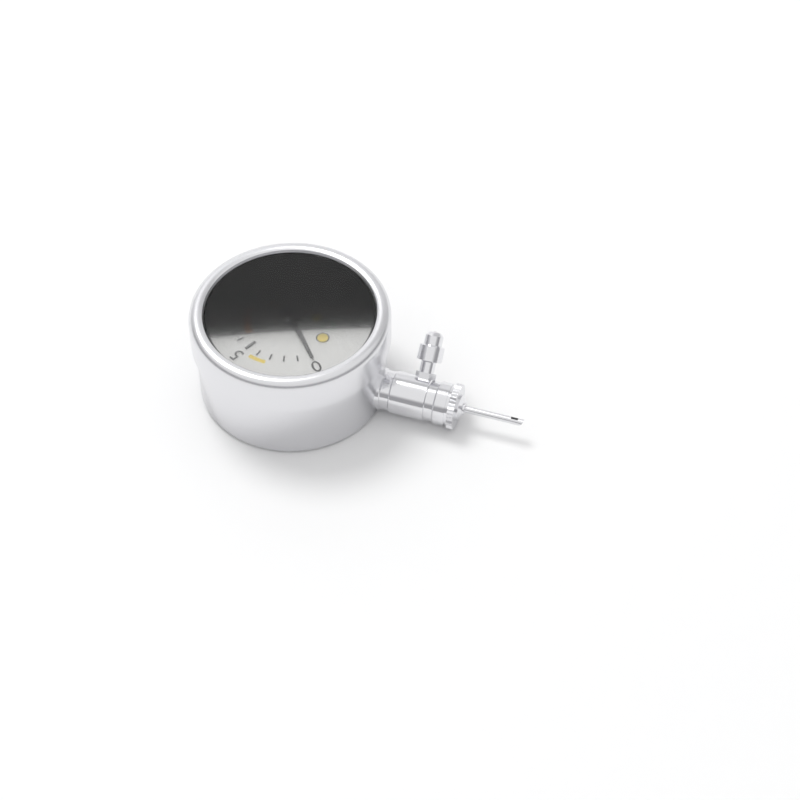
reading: 0 psi
